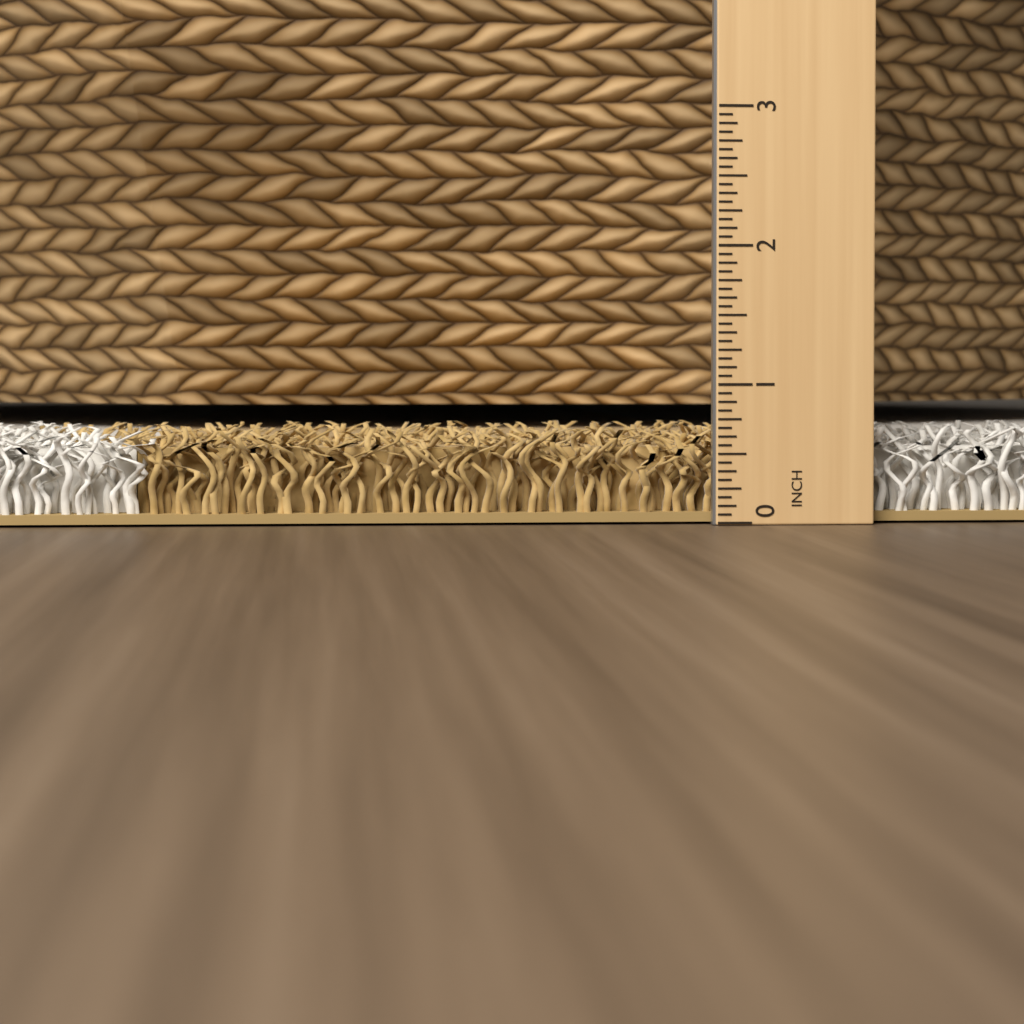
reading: 0.6875 in
